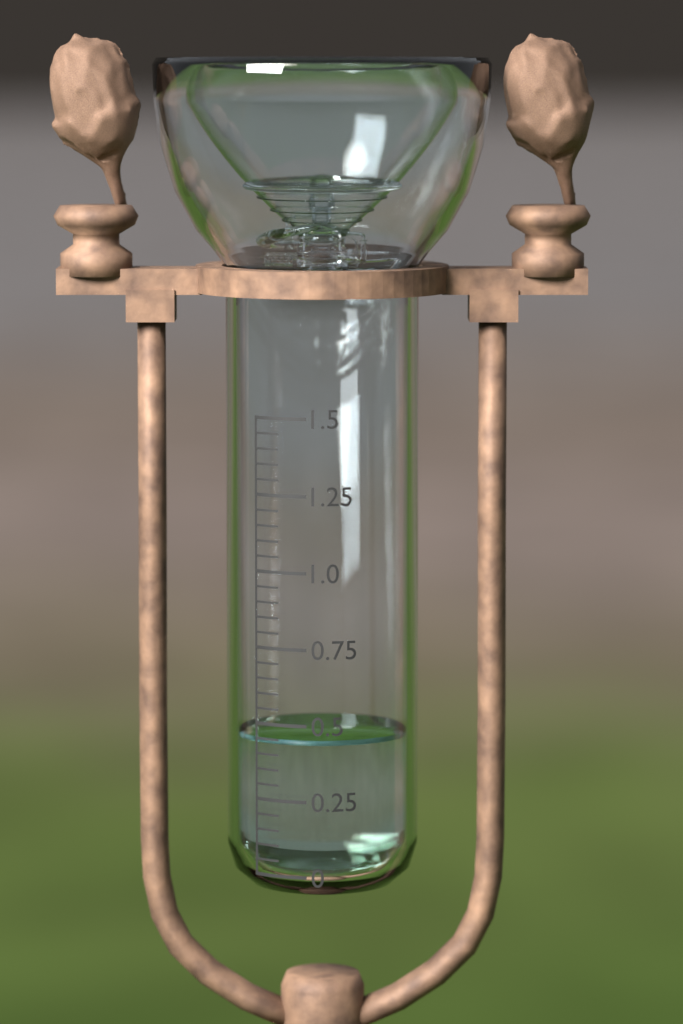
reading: 0.45 (no unit)
